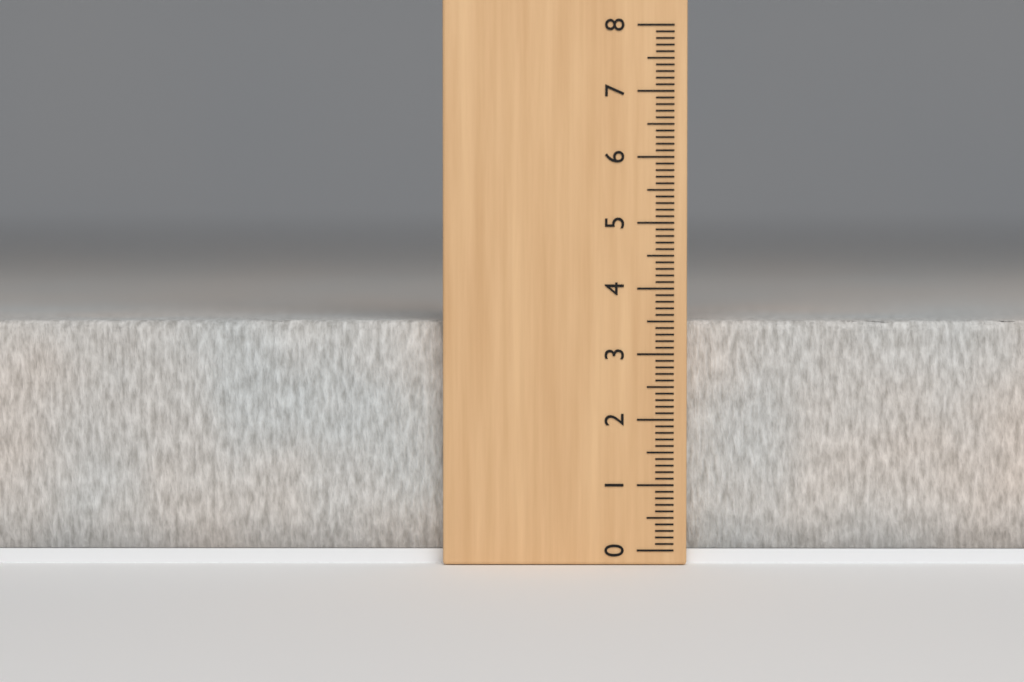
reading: 3.5 (no unit)
